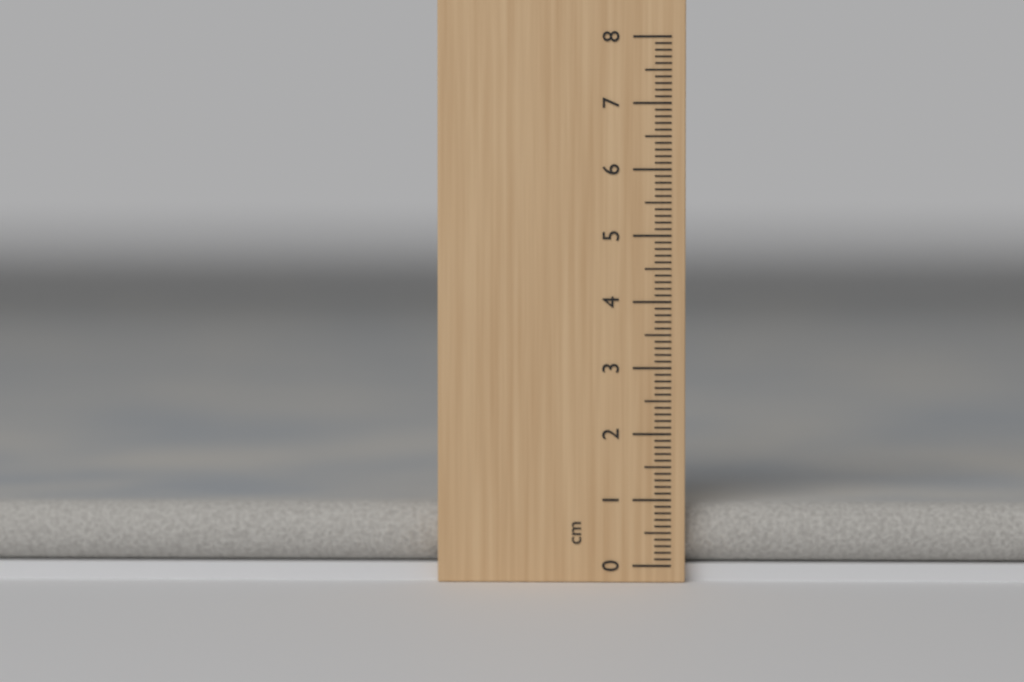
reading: 0.9 cm
